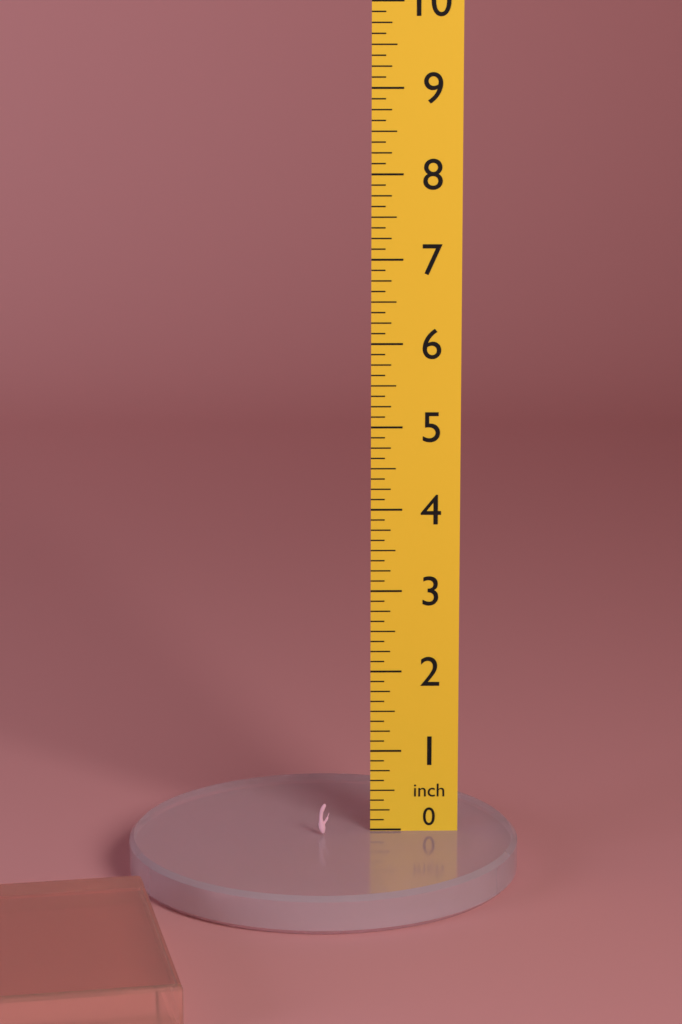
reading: 0.375 inch
